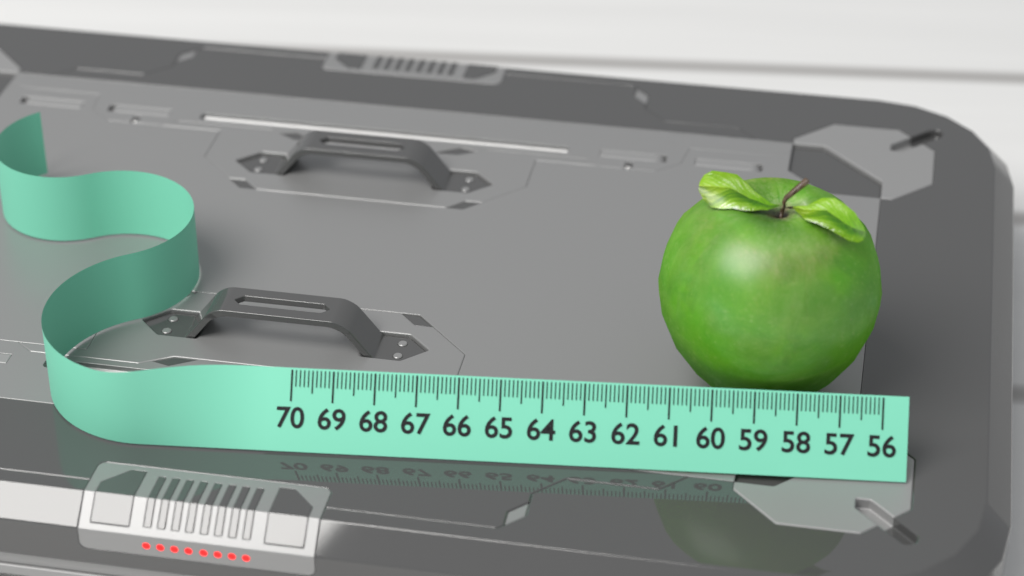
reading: 61.4 (no unit)
